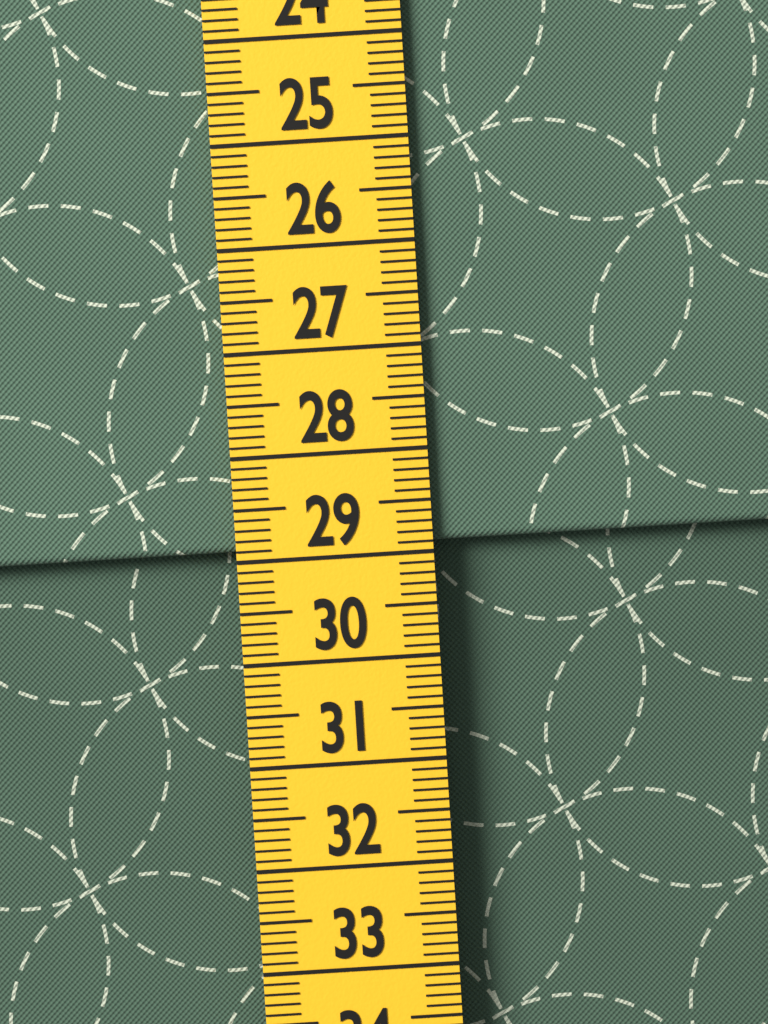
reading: 28.9 cm
